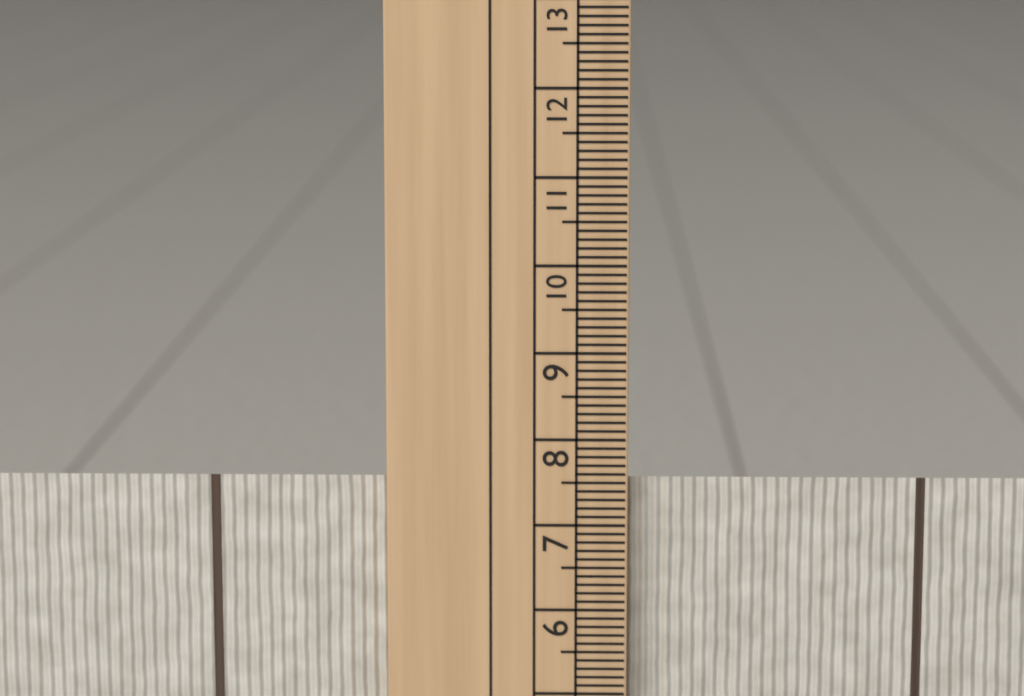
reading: 7.5 cm
